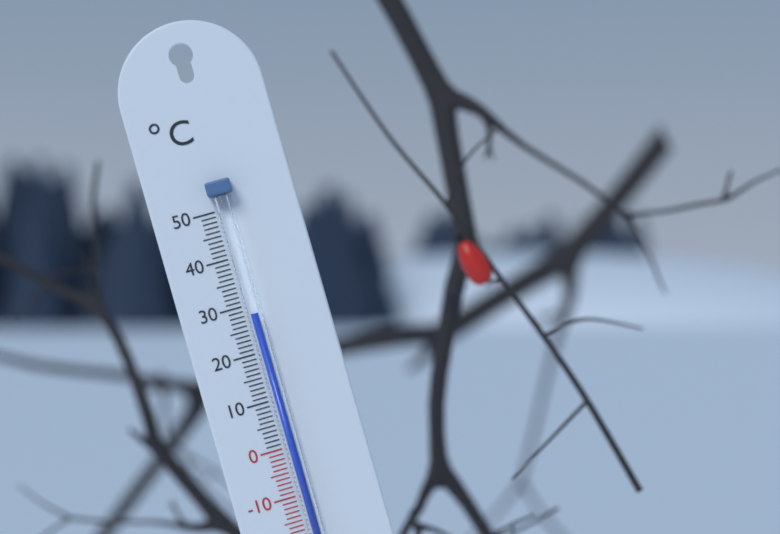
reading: 28 °C
